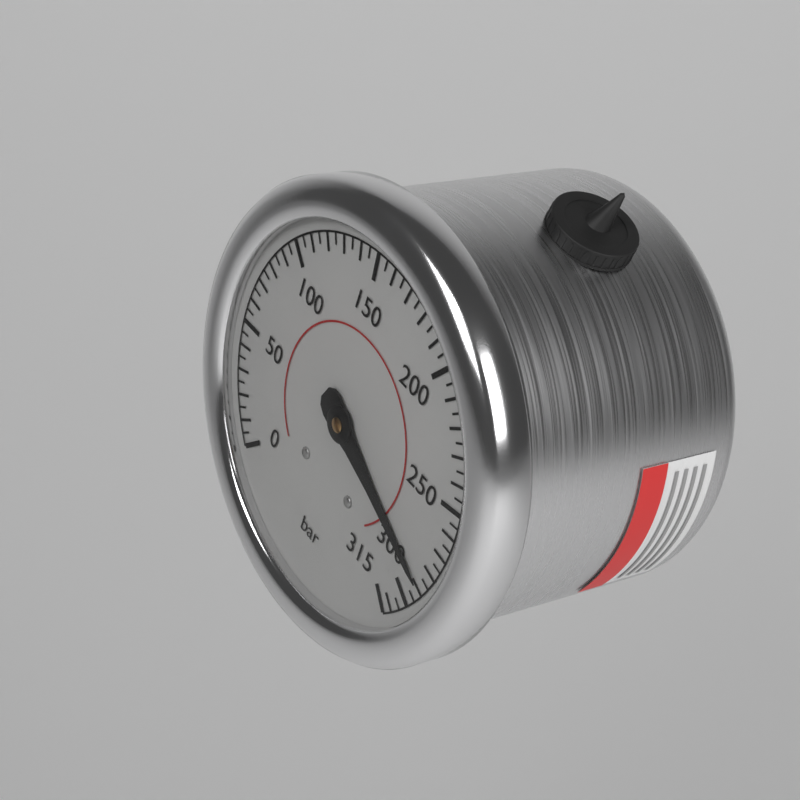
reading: 290 bar
